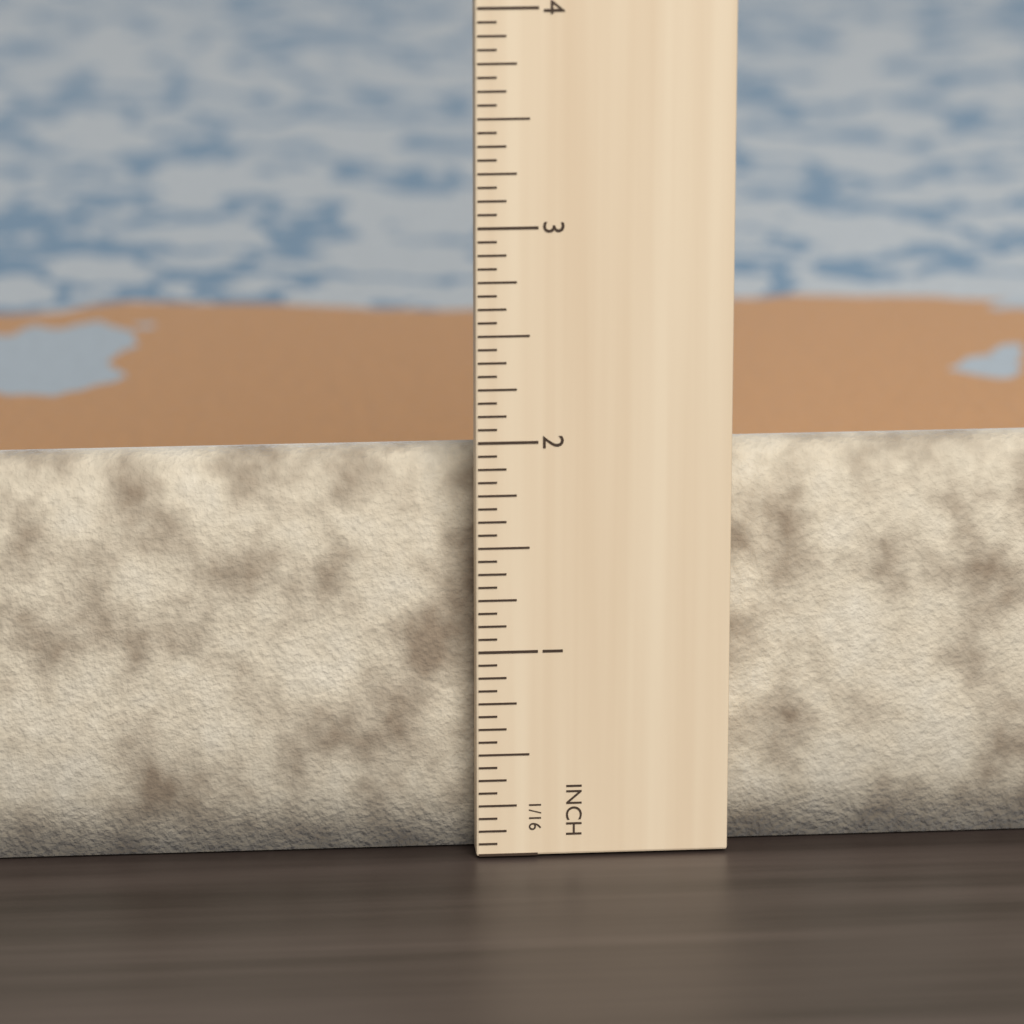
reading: 1.8750 in
